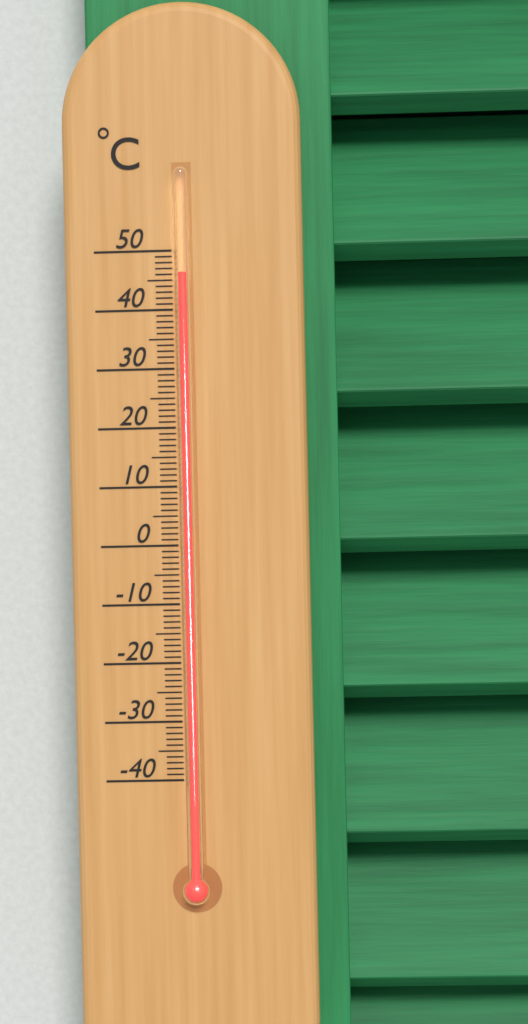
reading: 46 °C
